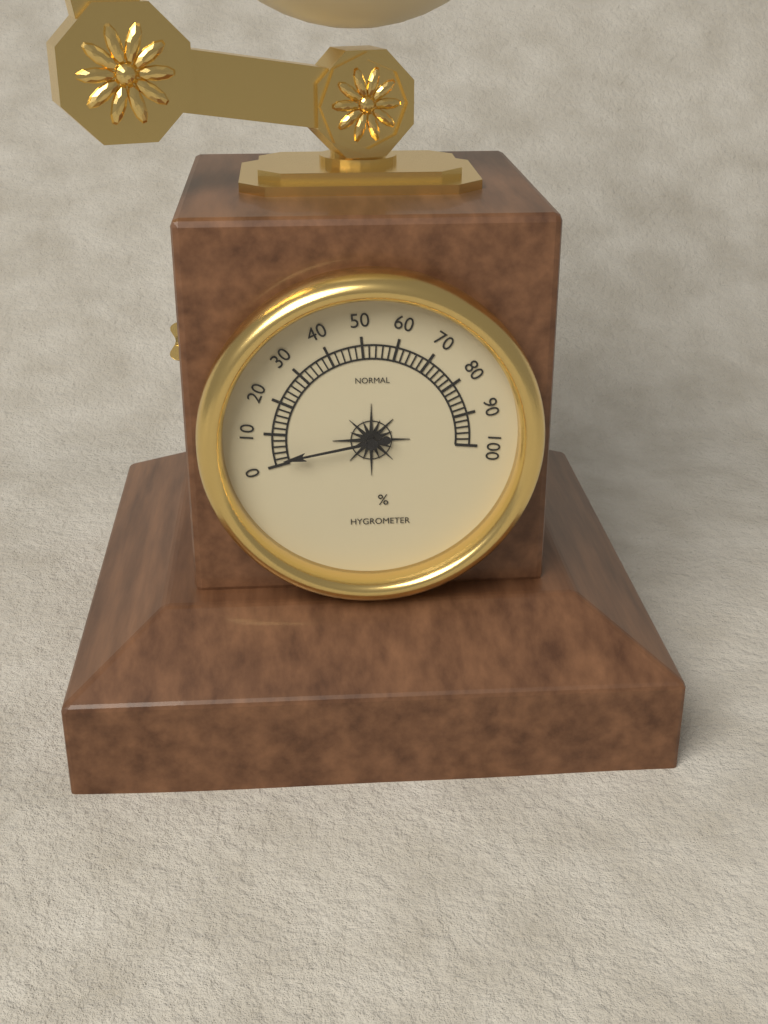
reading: 2 %
